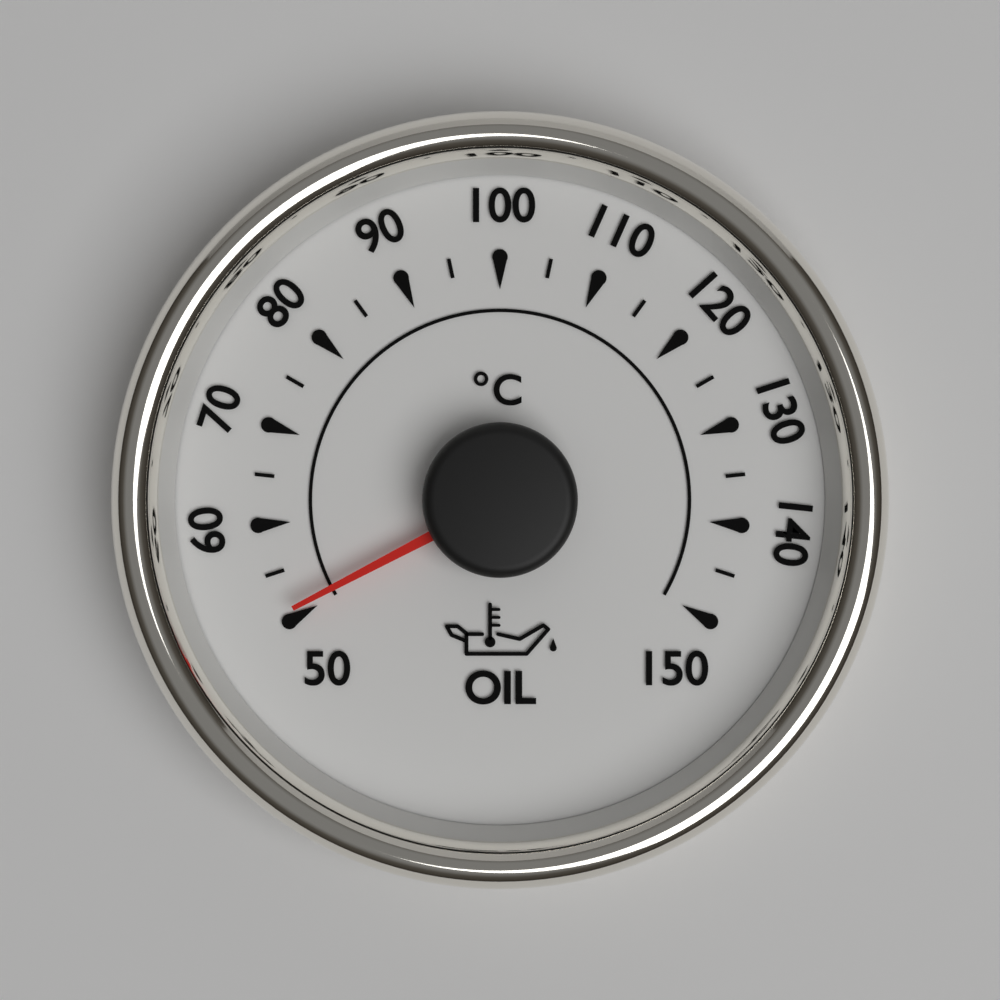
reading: 51 °C
